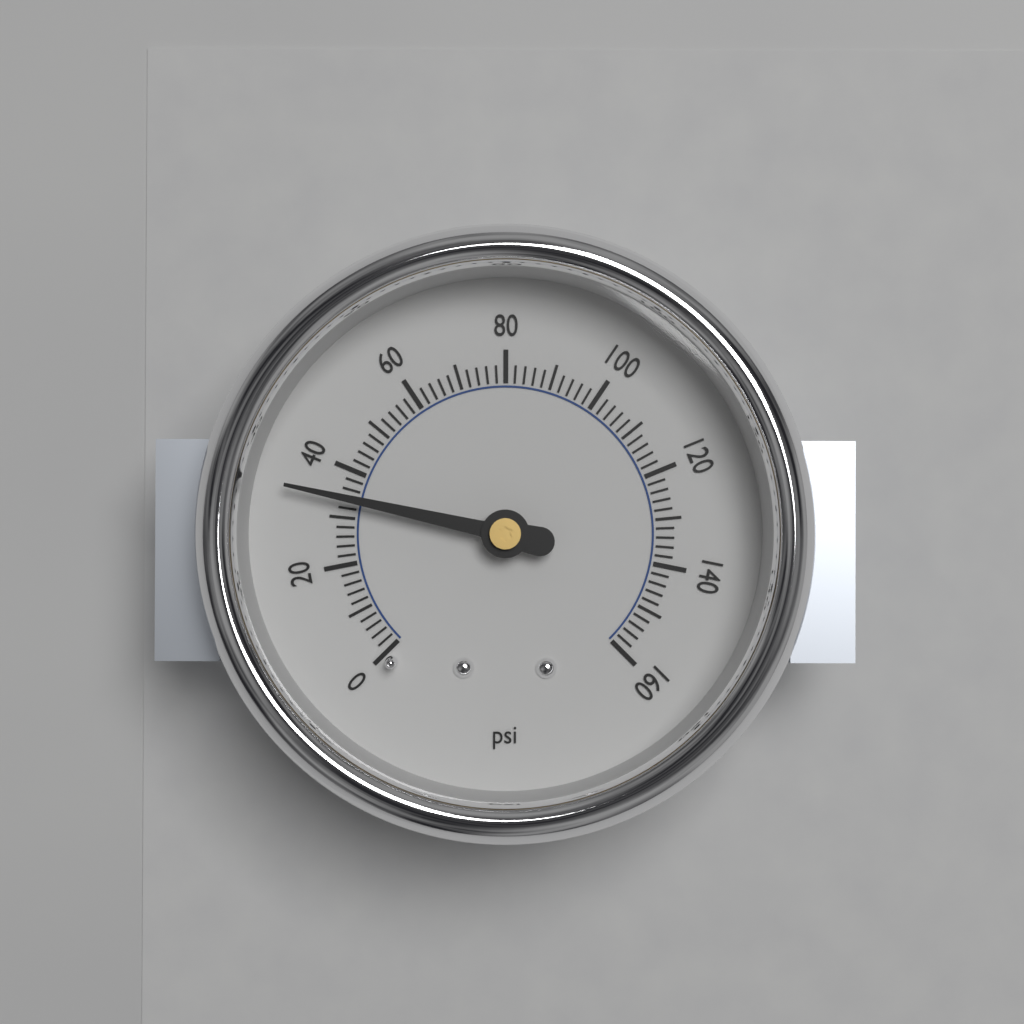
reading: 34 psi
